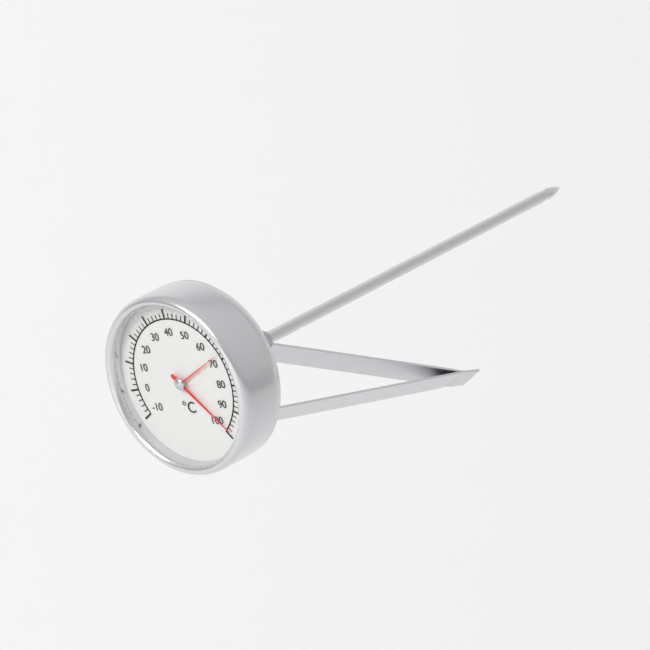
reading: 98 °C
